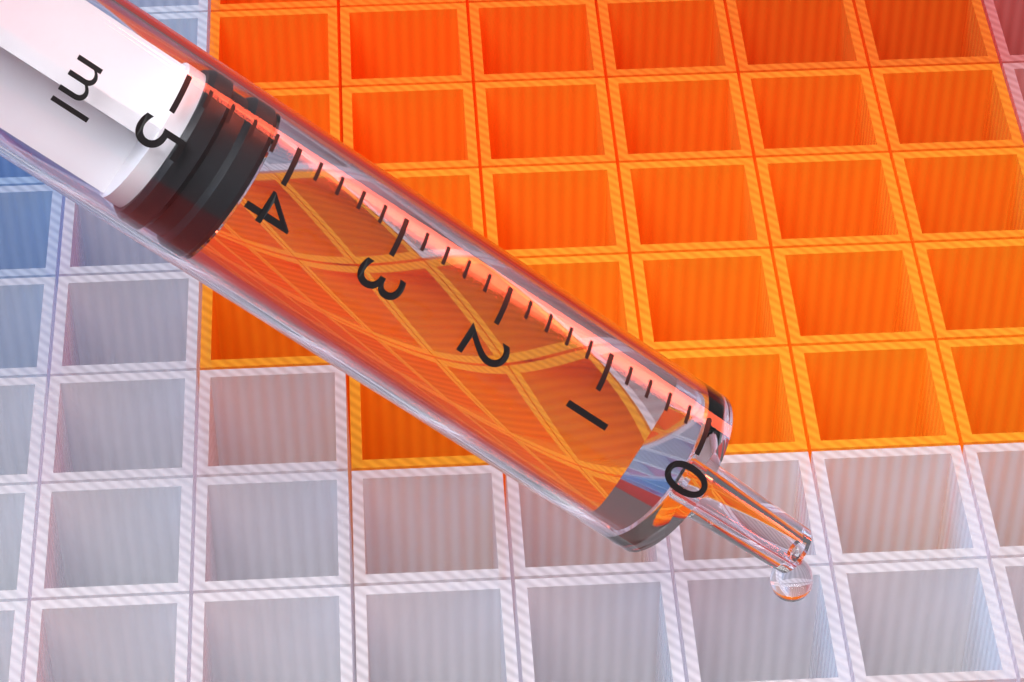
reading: 4.2 ml
